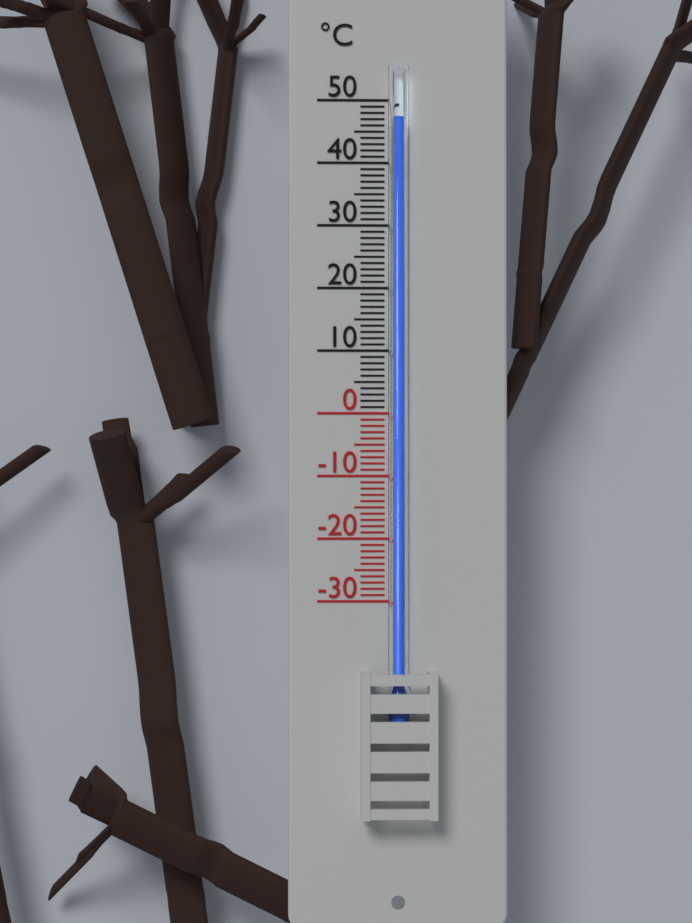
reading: 47 °C
